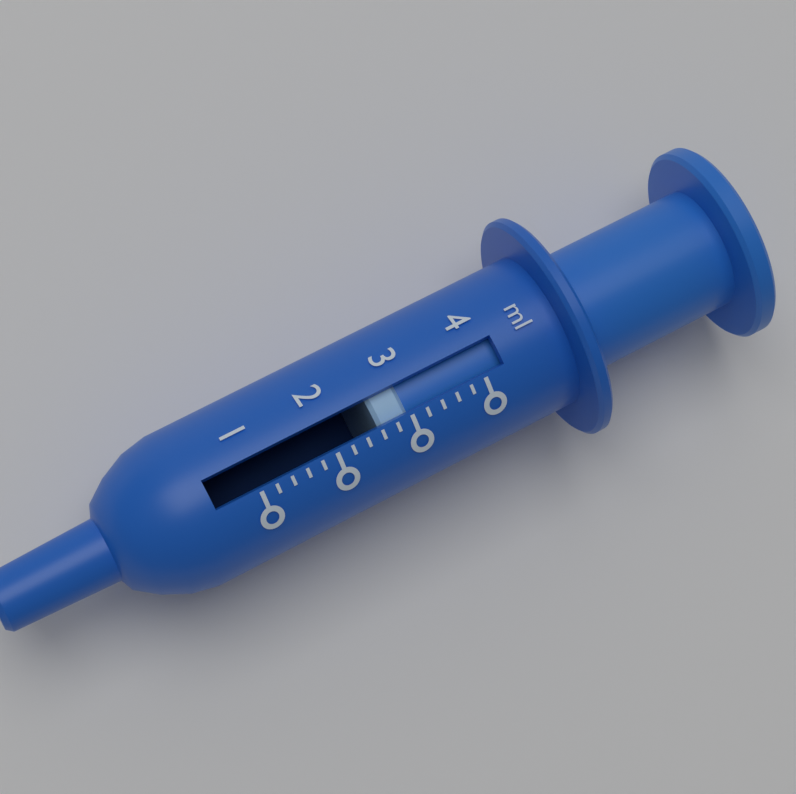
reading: 2.6 ml
